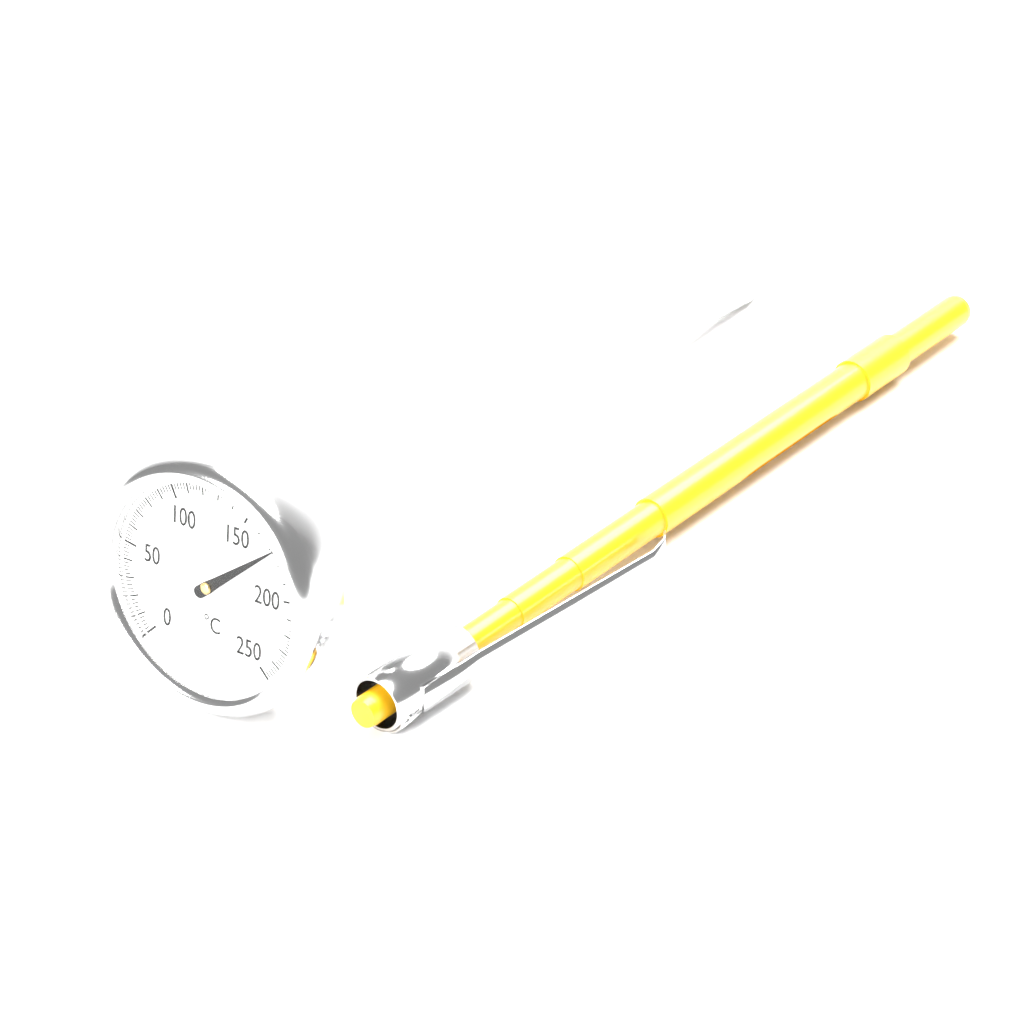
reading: 172 °C
